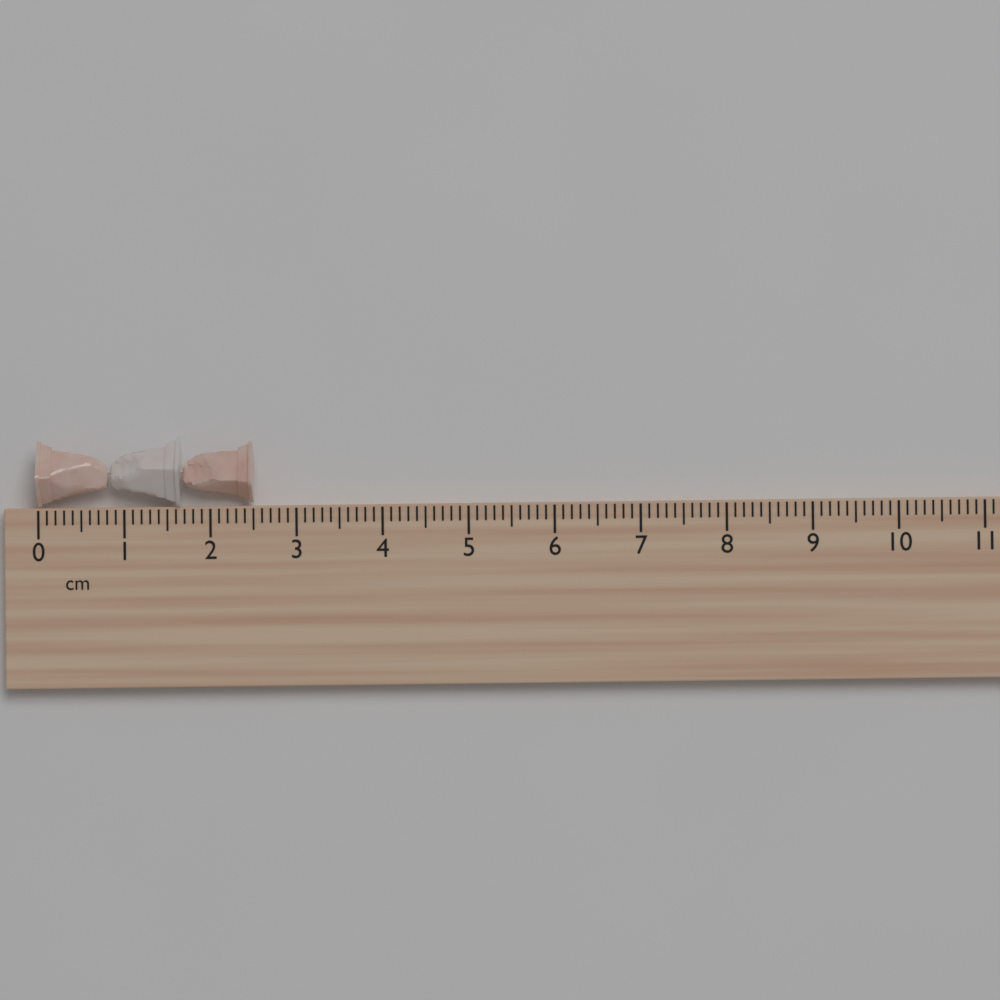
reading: 2.5 cm
